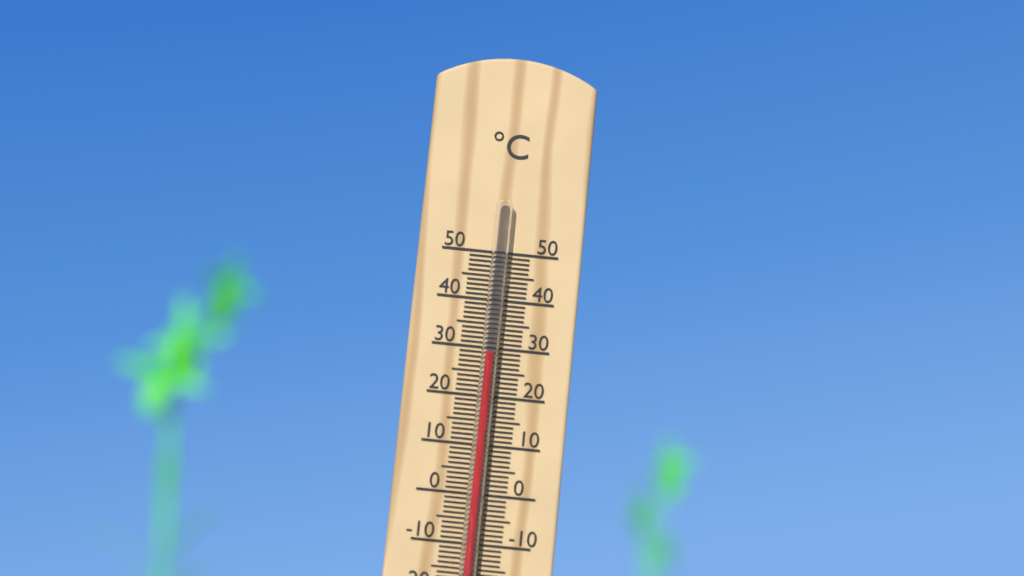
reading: 29 °C
